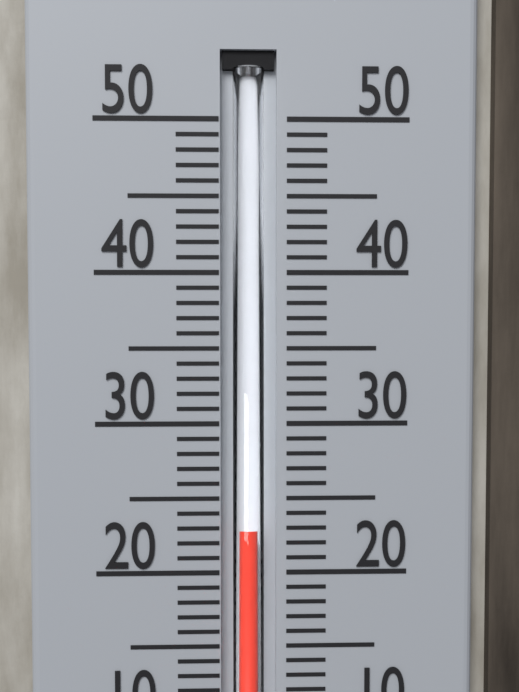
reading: 23 °C
